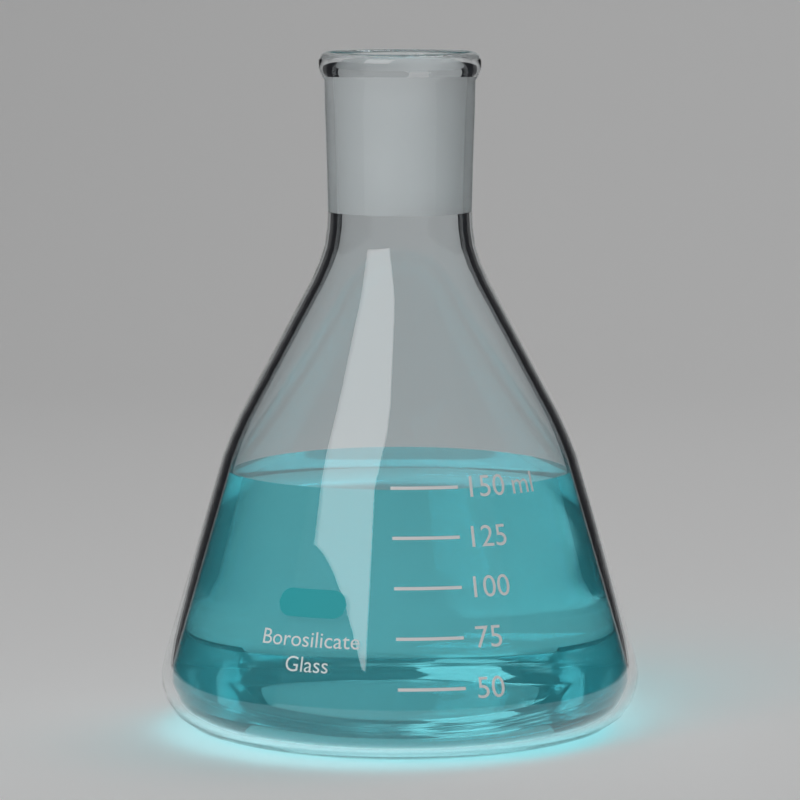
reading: 148 ml
